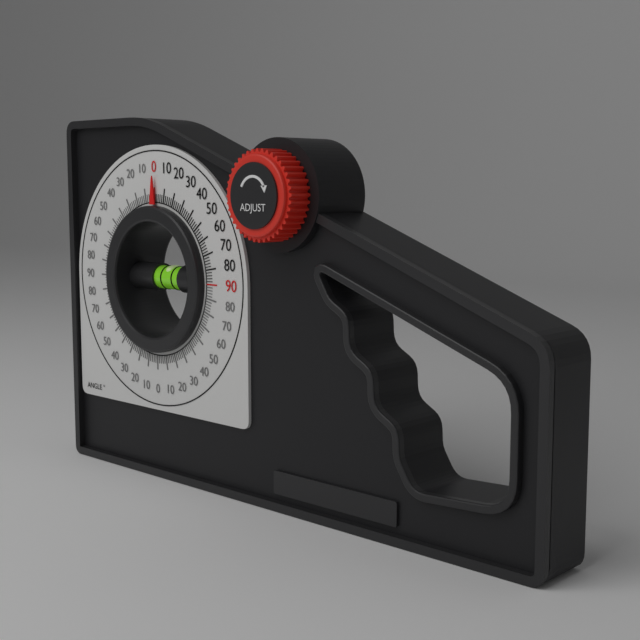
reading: 0 °
